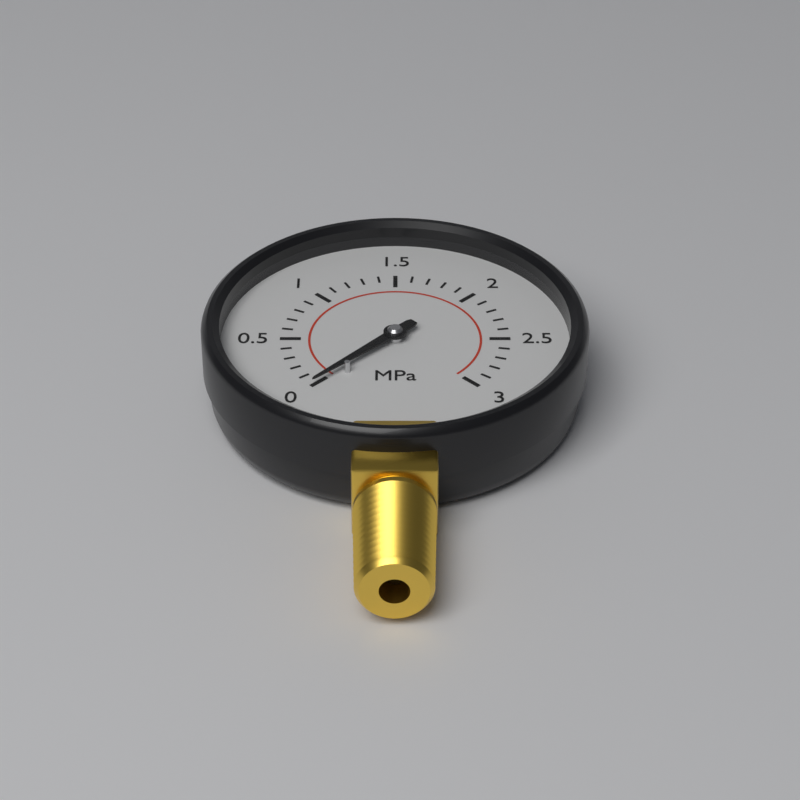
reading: 0.0 MPa
